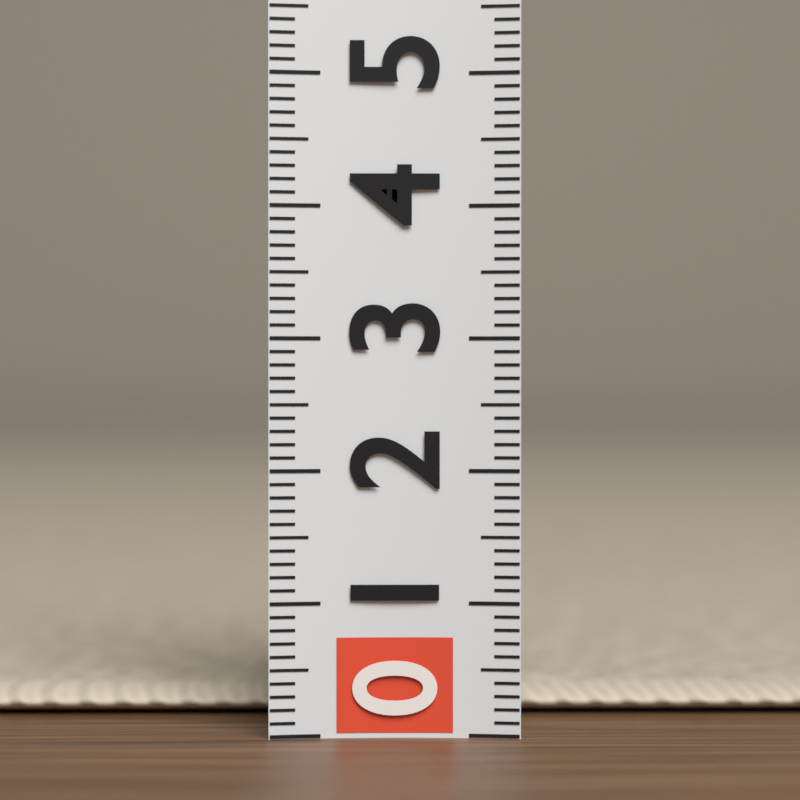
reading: 0.2 (no unit)
